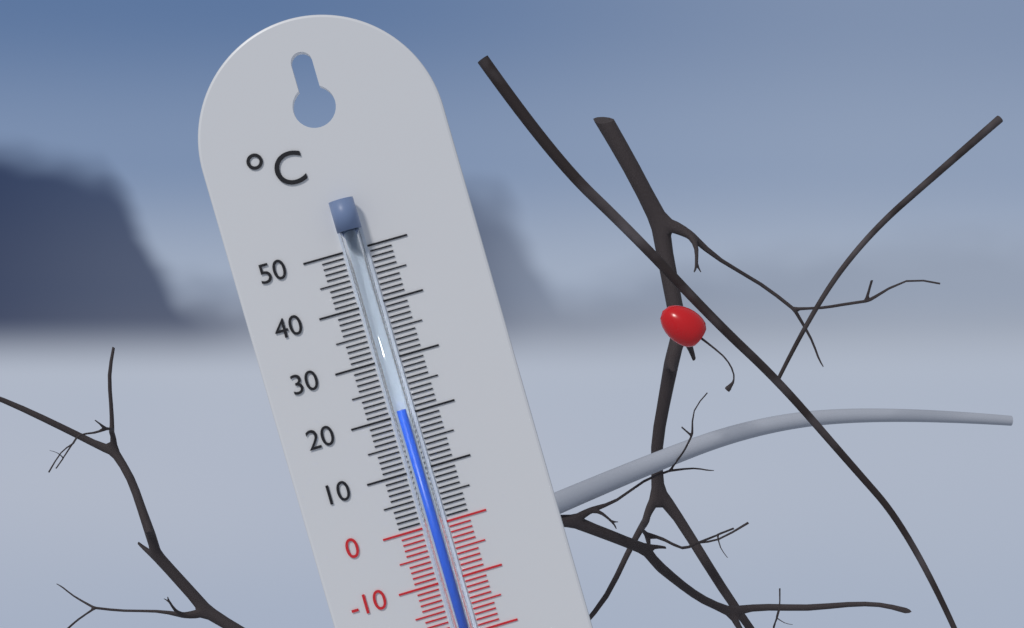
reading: 21 °C
